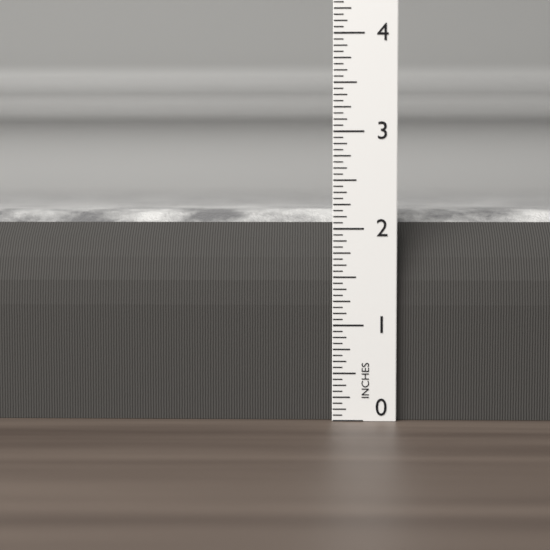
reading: 2.1875 in
